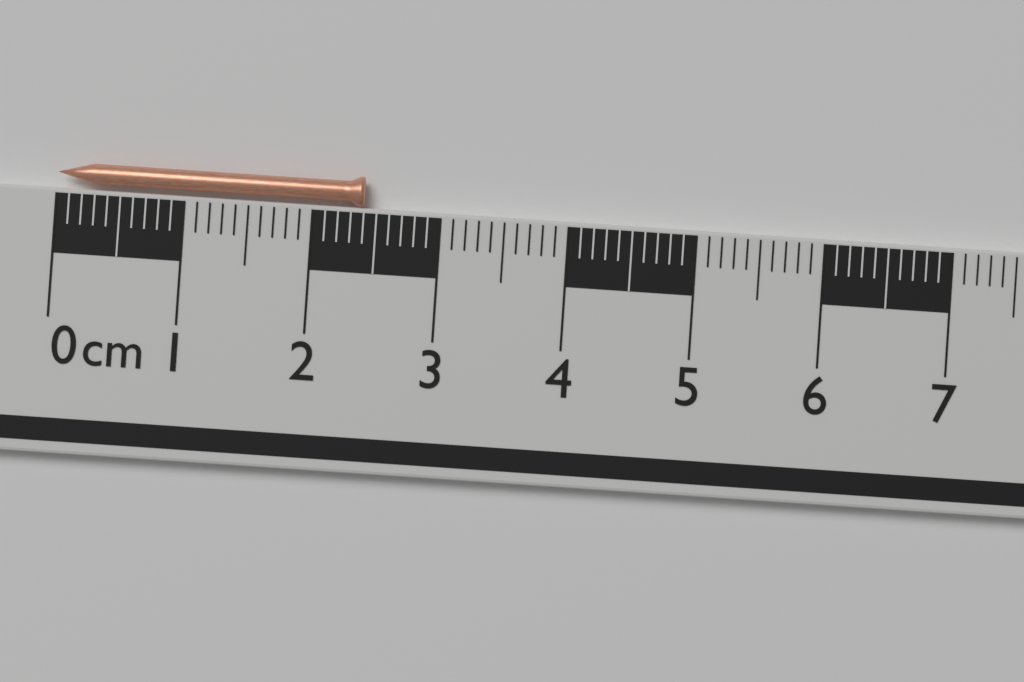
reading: 2.4 cm
